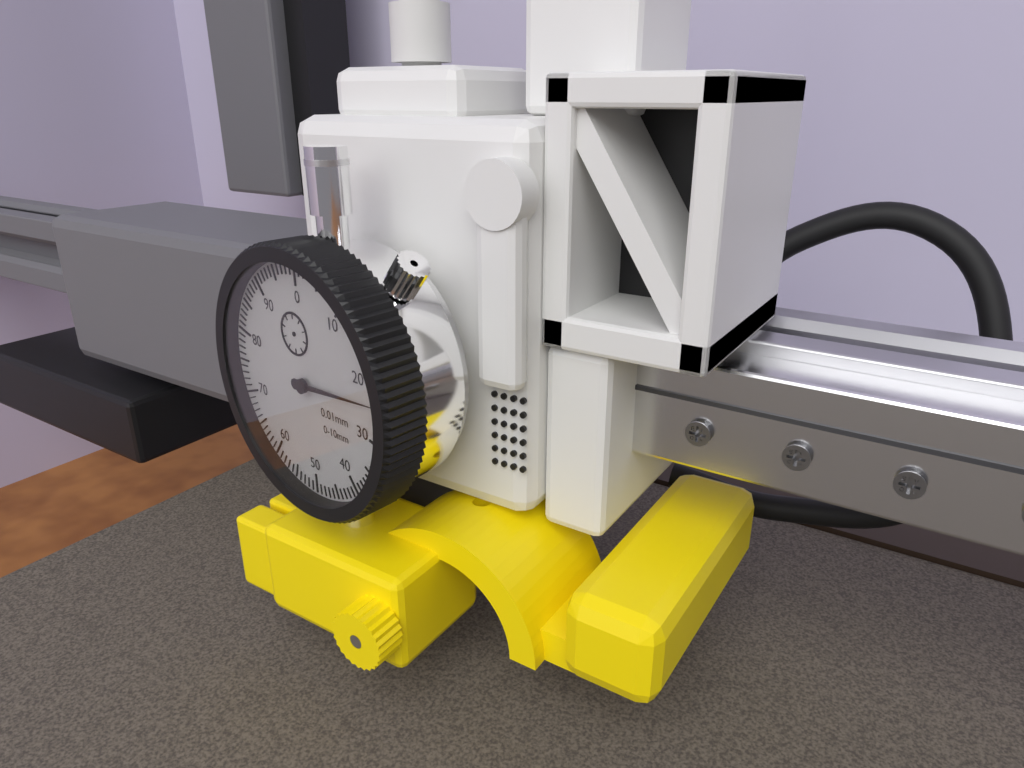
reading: 24 0.01mm
